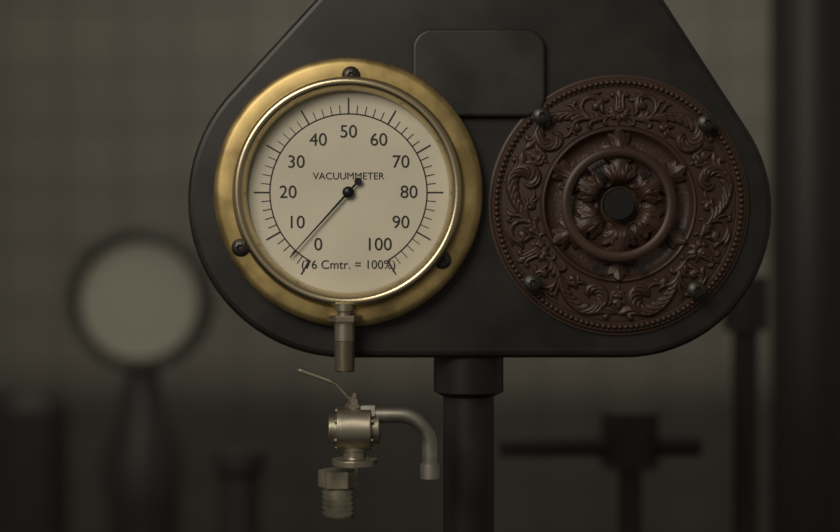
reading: 4 %
